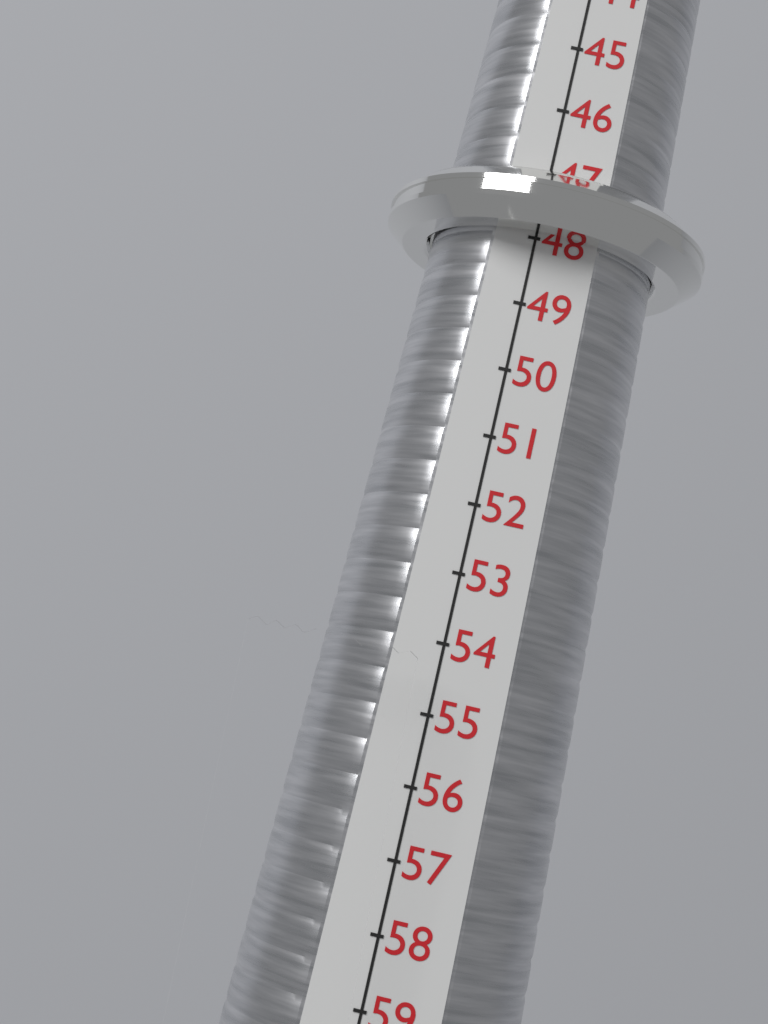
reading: 48 (no unit)
